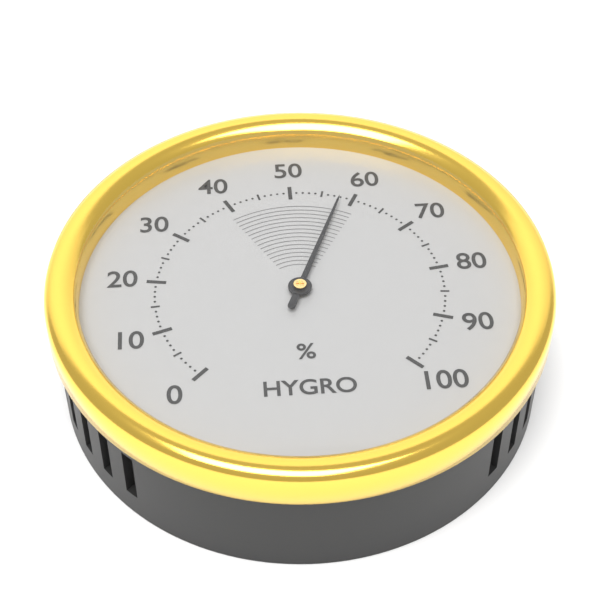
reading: 58 %
